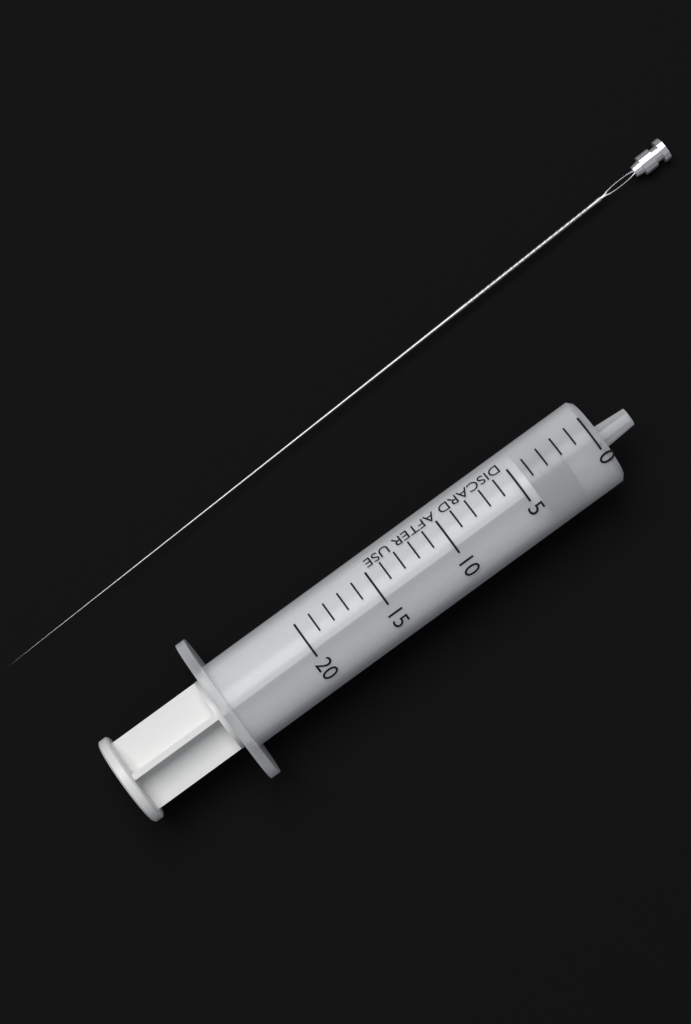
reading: 2 (no unit)
